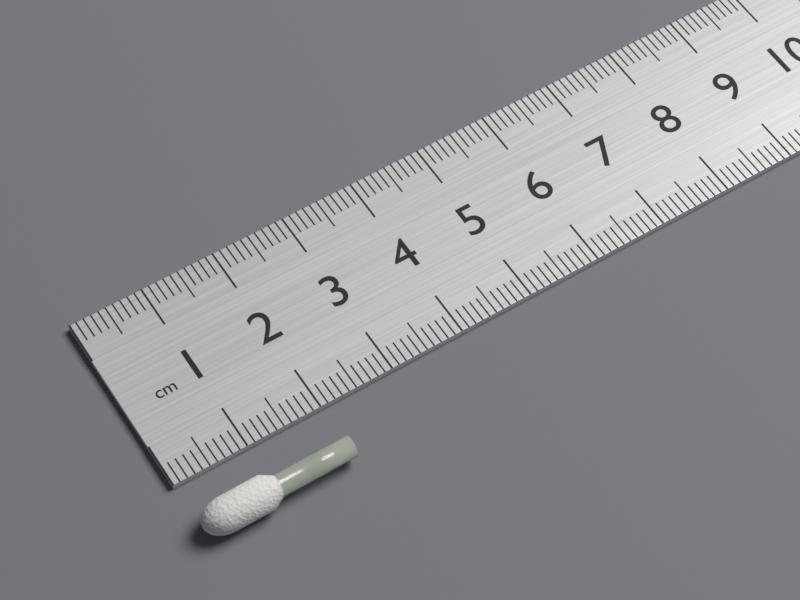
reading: 2.0 cm
